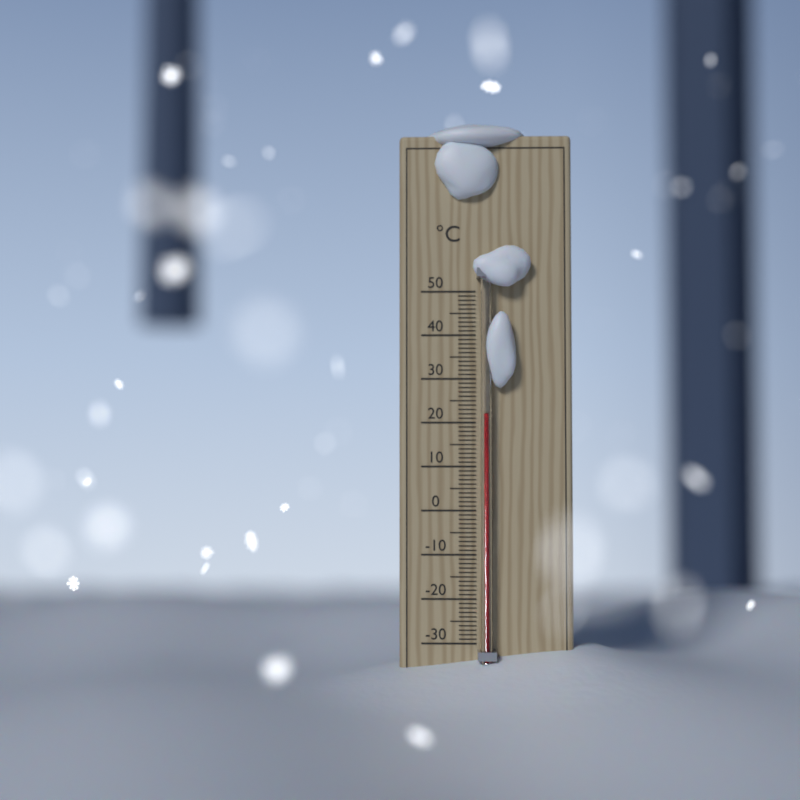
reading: 22 °C
